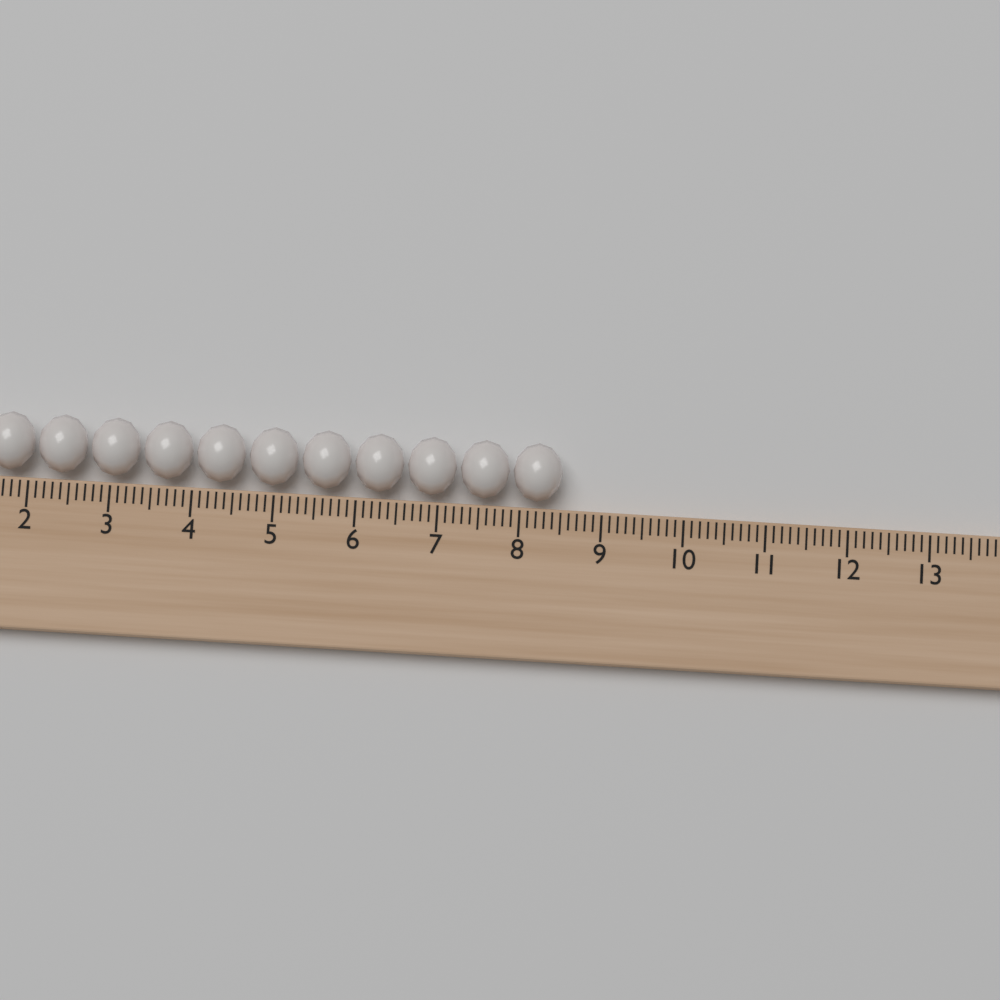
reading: 8.5 (no unit)
